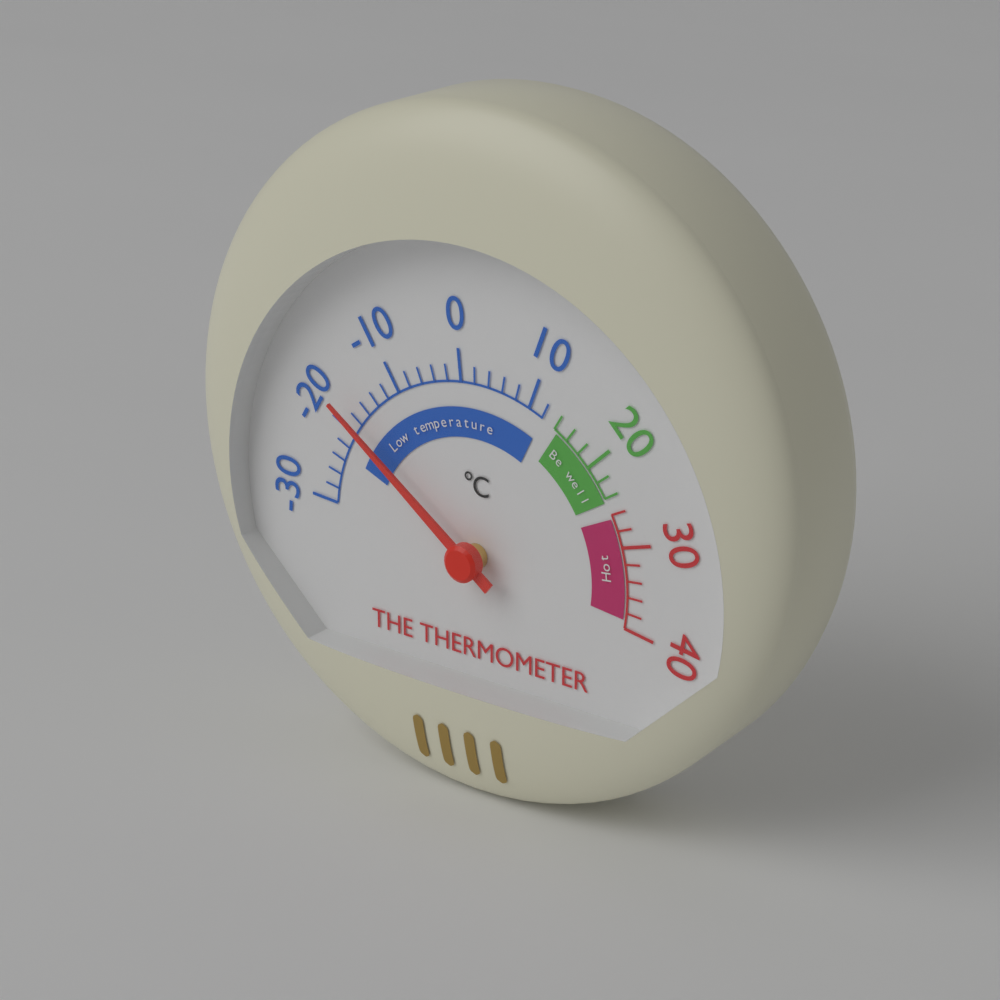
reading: -18 °C
